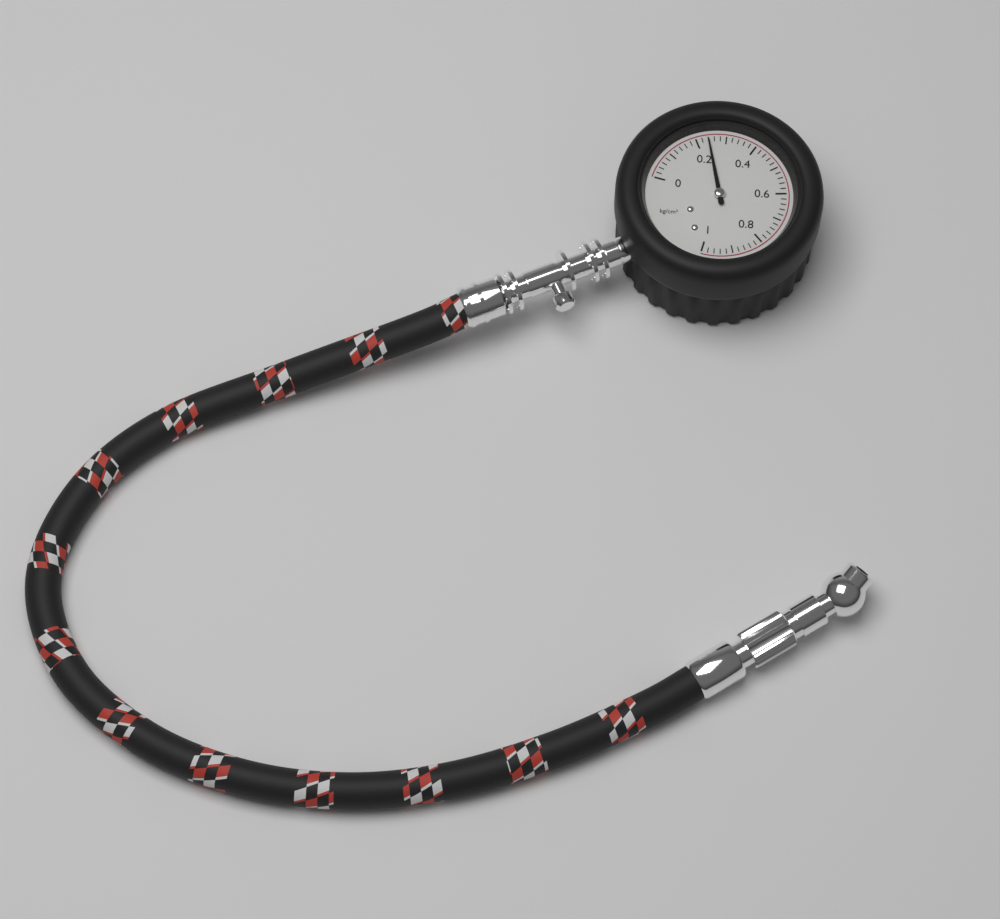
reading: 0.24 kg/cm²
